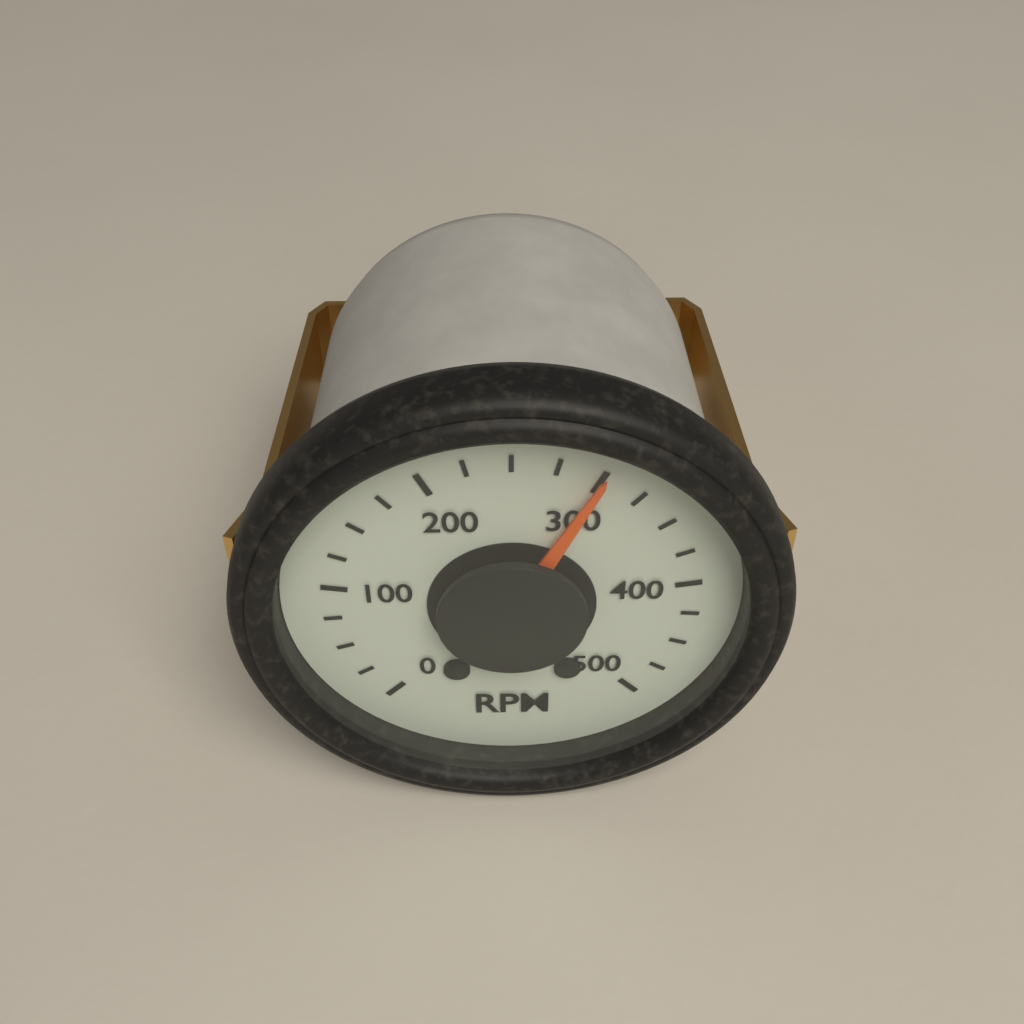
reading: 300 RPM
